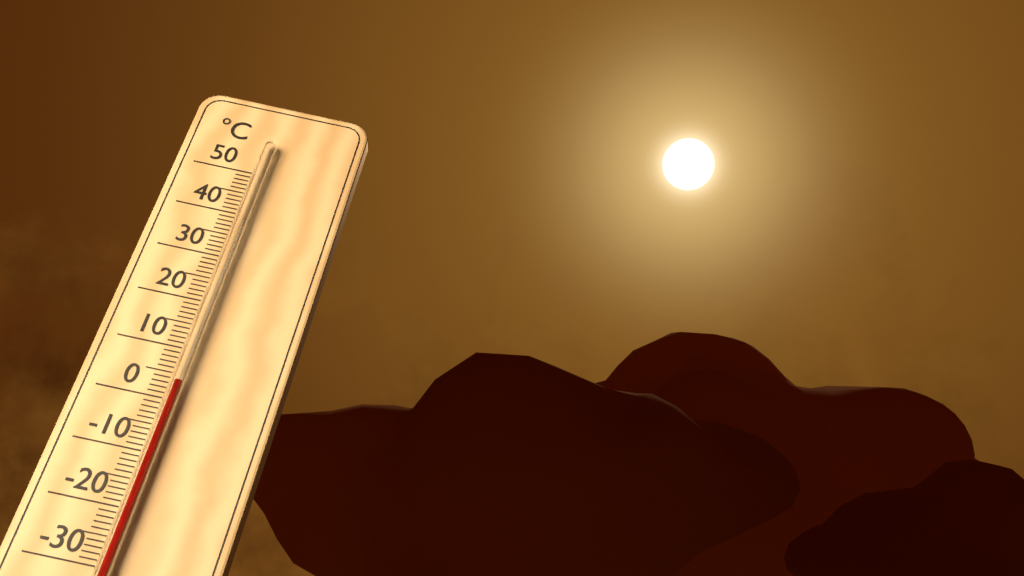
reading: 3 °C
